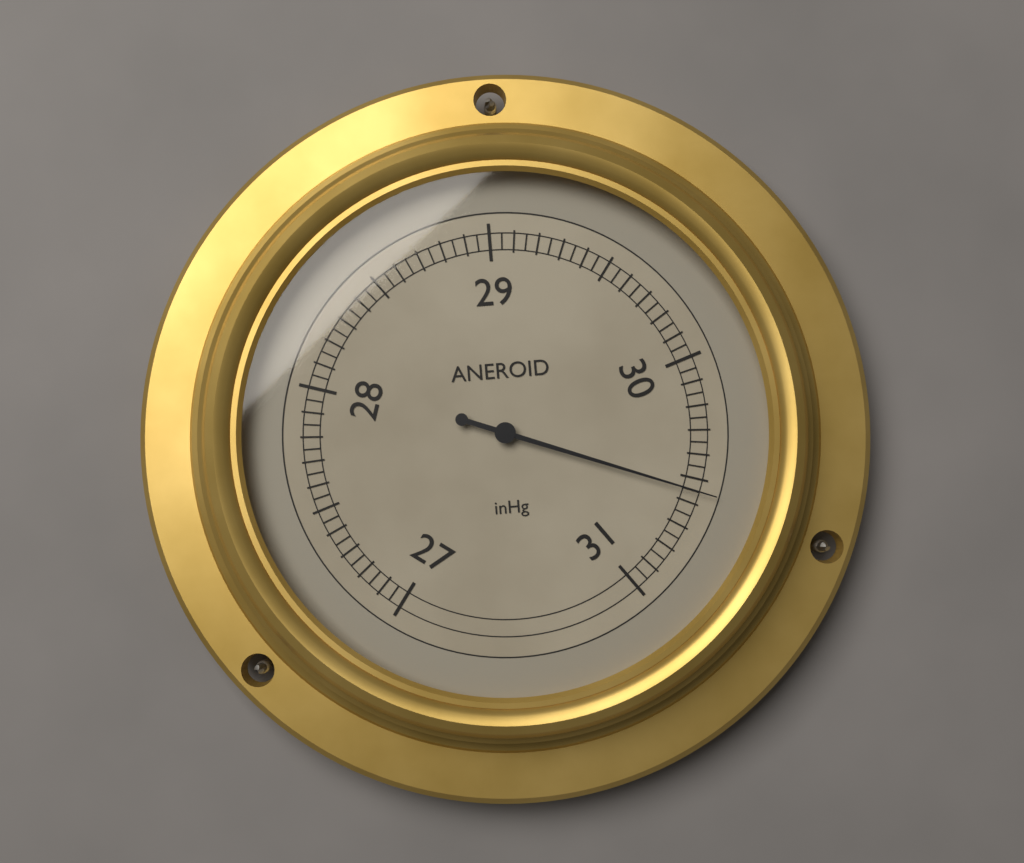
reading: 30.55 inHg
